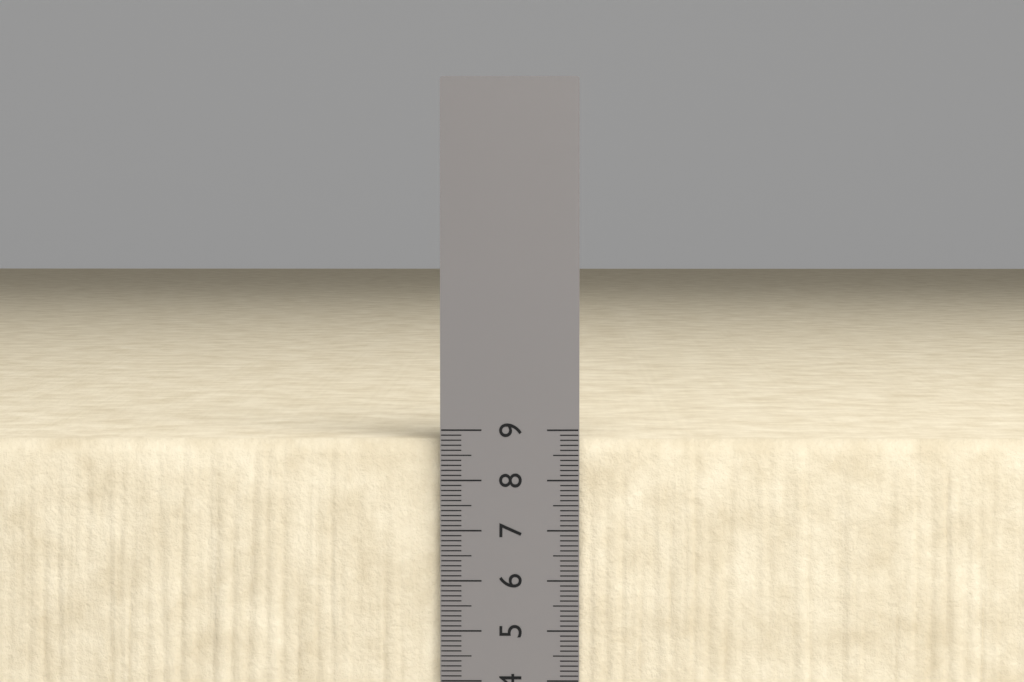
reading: 8.8 cm
